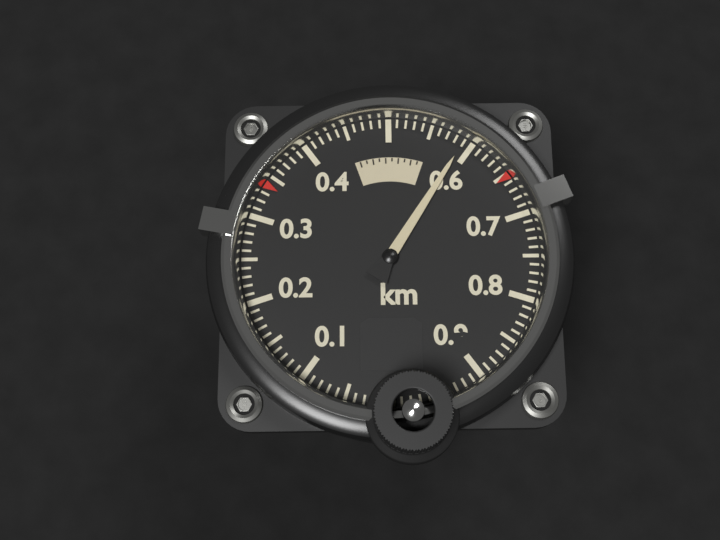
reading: 0.59 km
